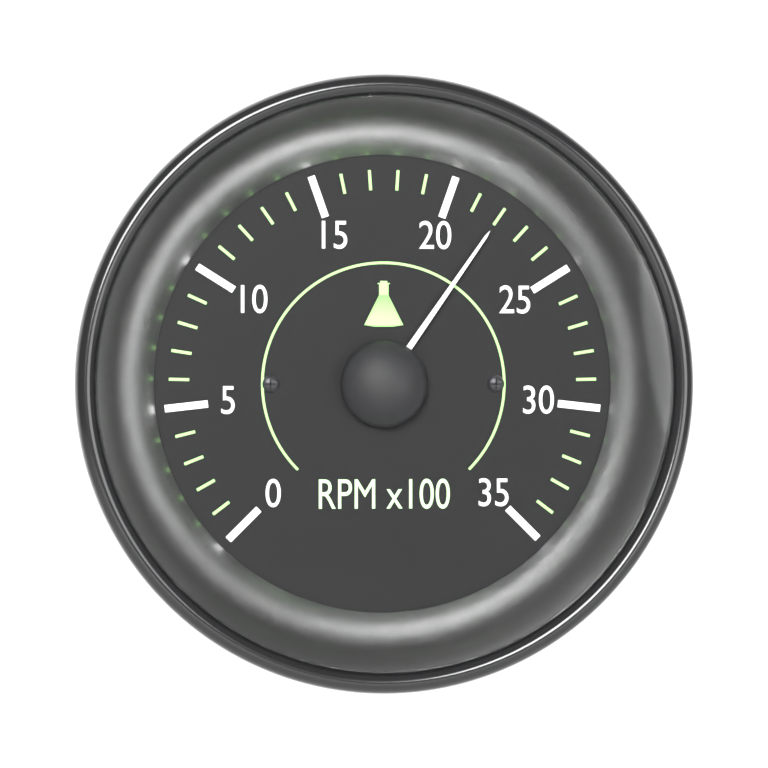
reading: 22 RPM x100
